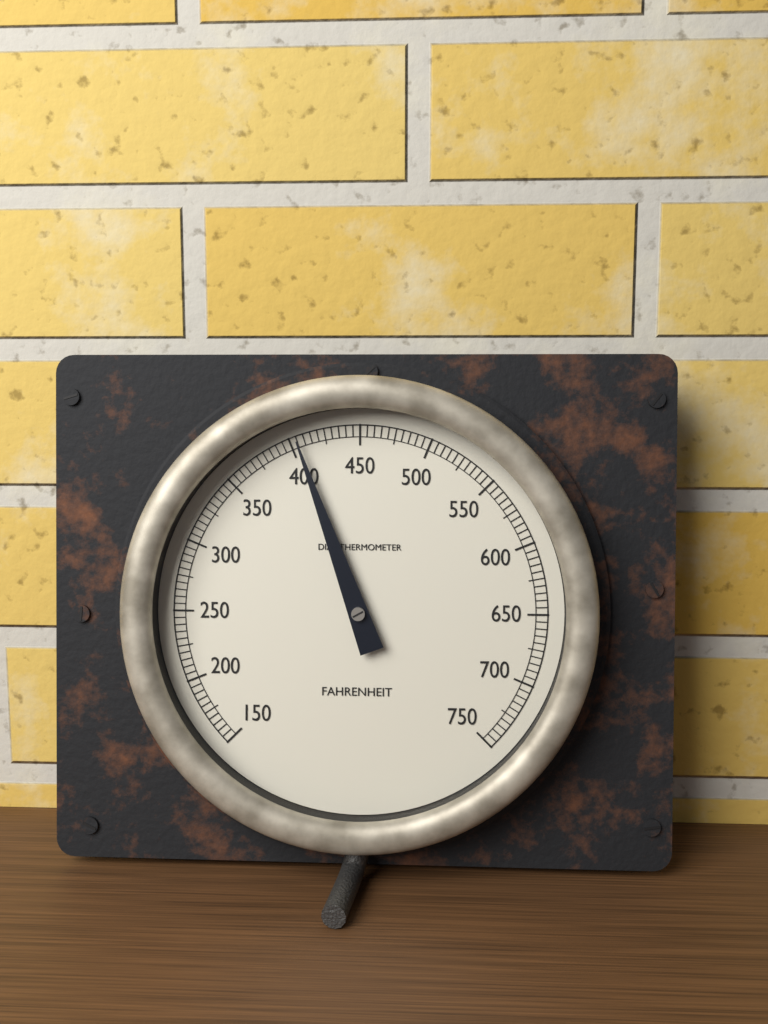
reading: 405 °F
